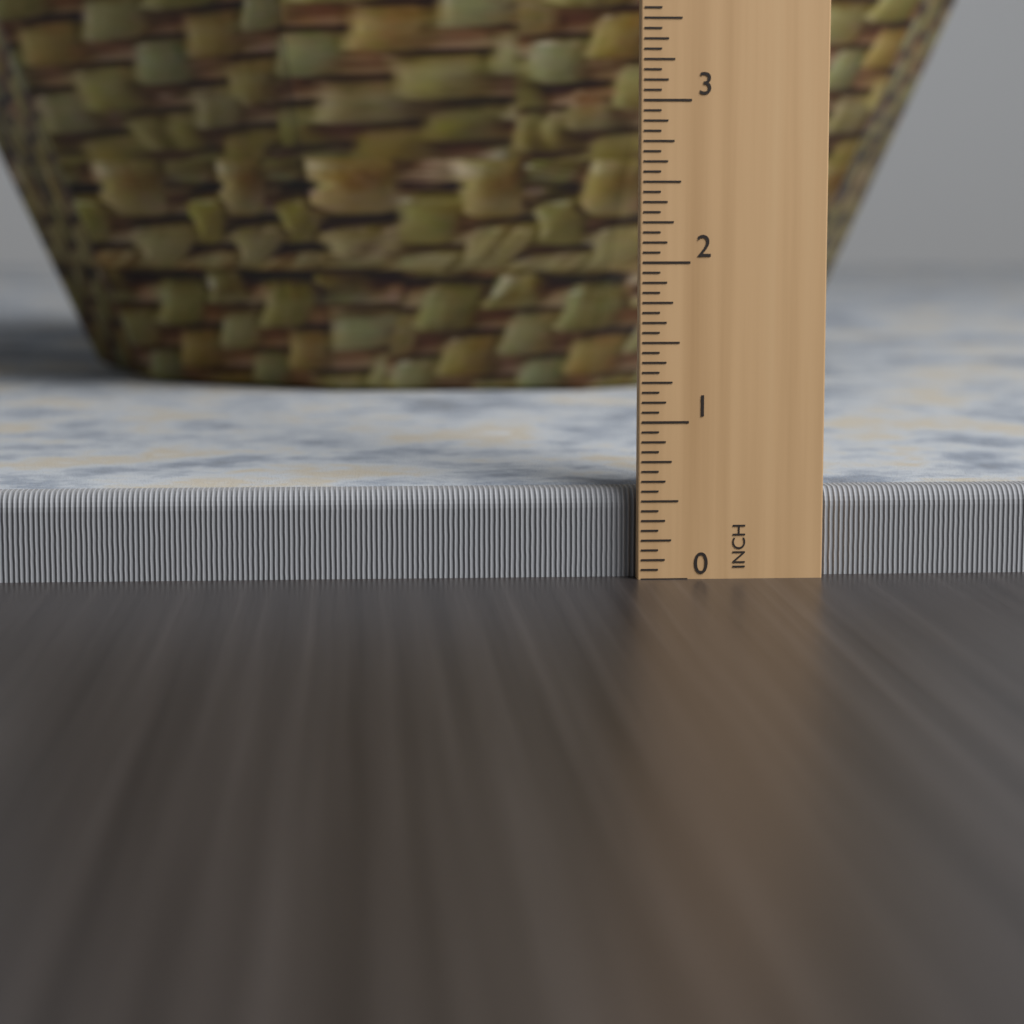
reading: 0.5625 in
